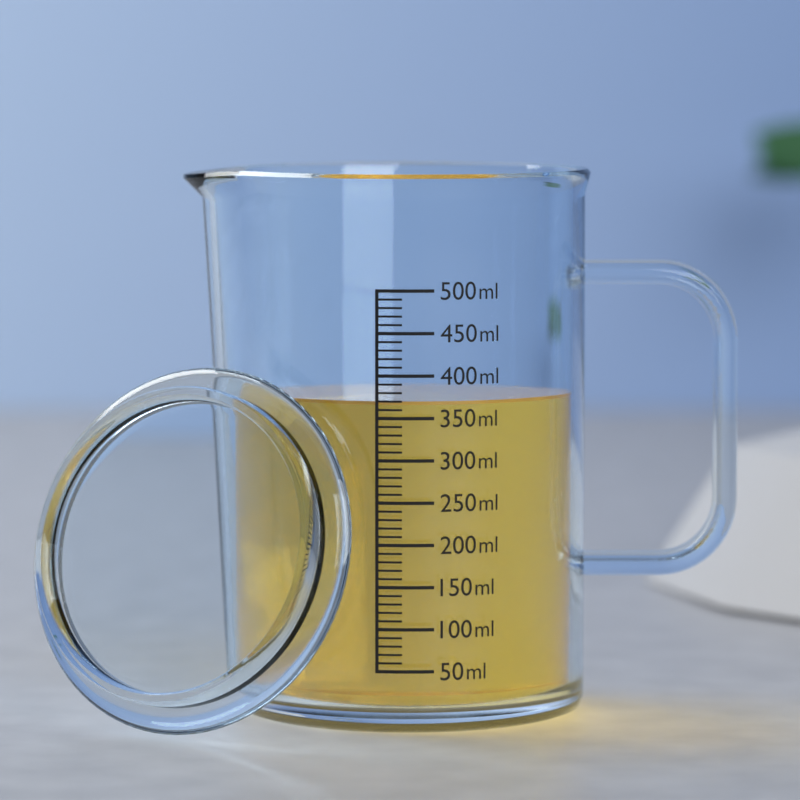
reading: 370 ml
